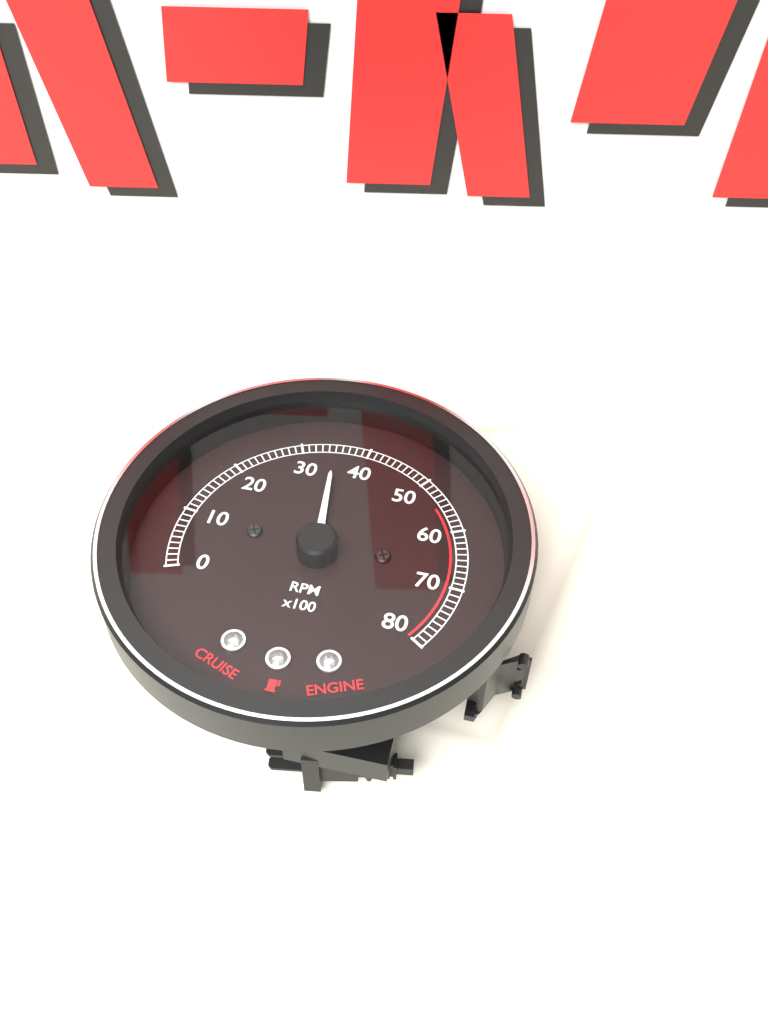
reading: 3500 RPM
